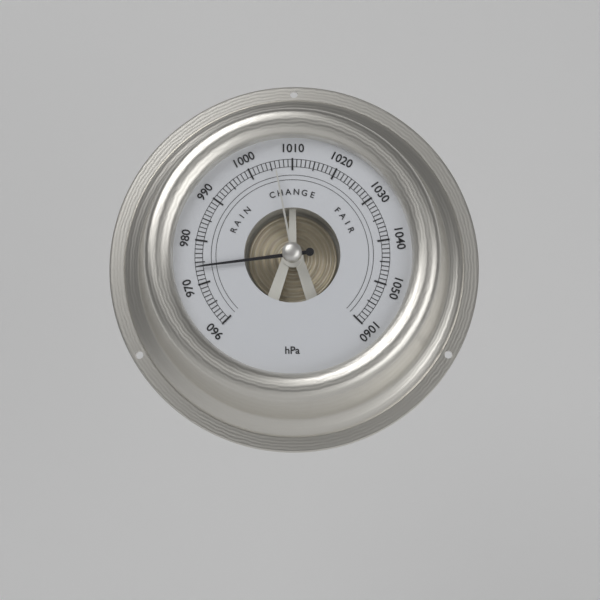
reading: 974 hPa
